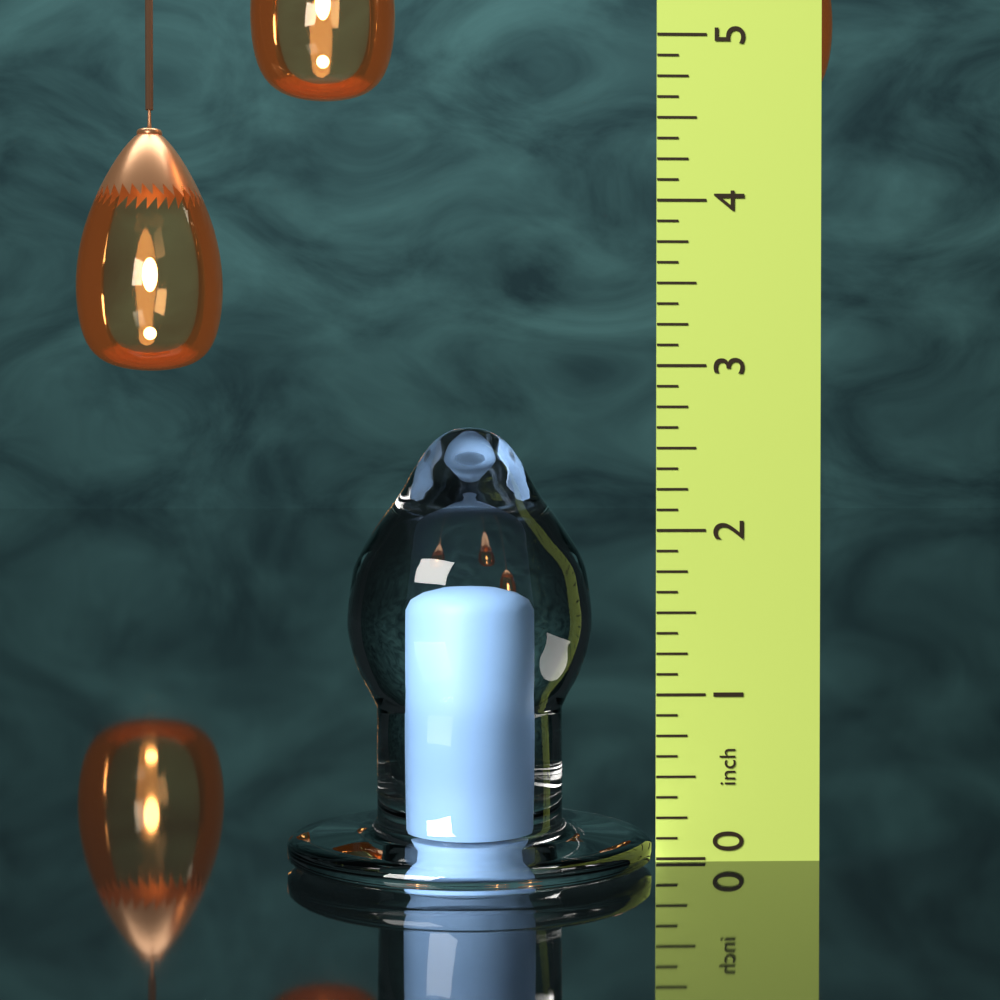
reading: 2.625 in
